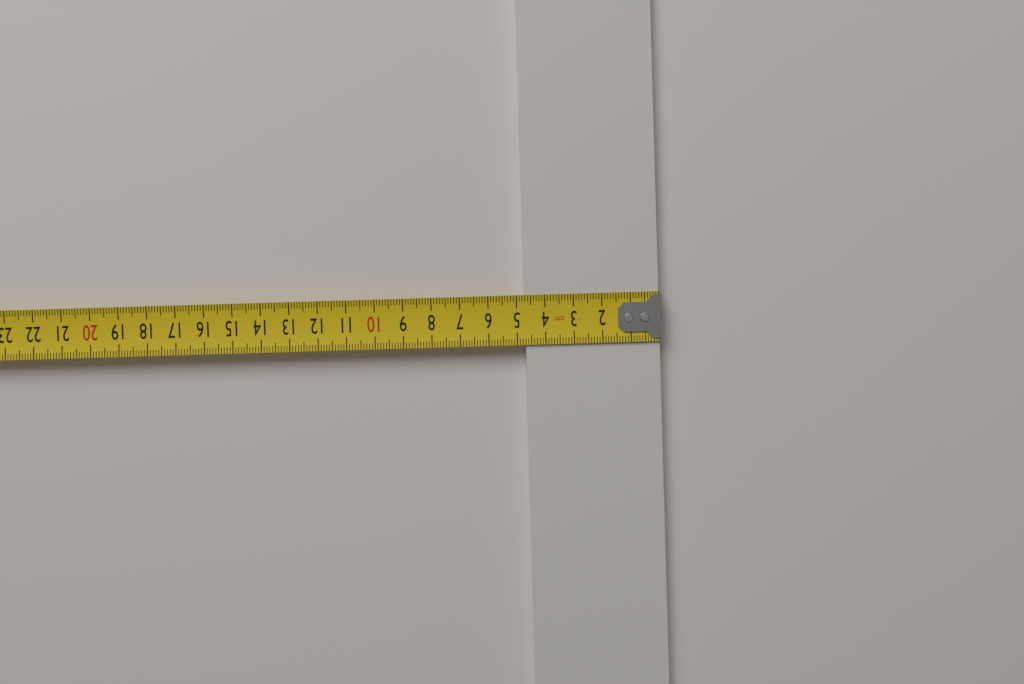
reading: 4.7 cm
